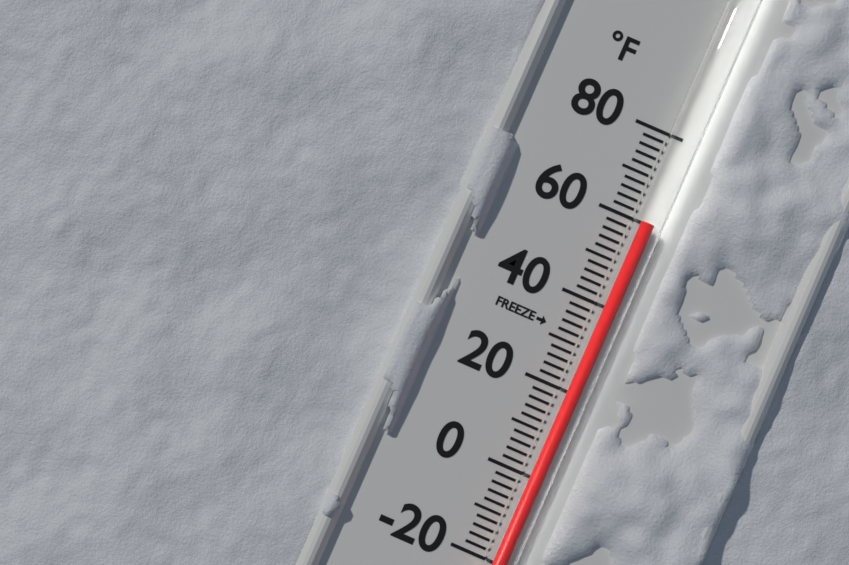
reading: 60 °F
